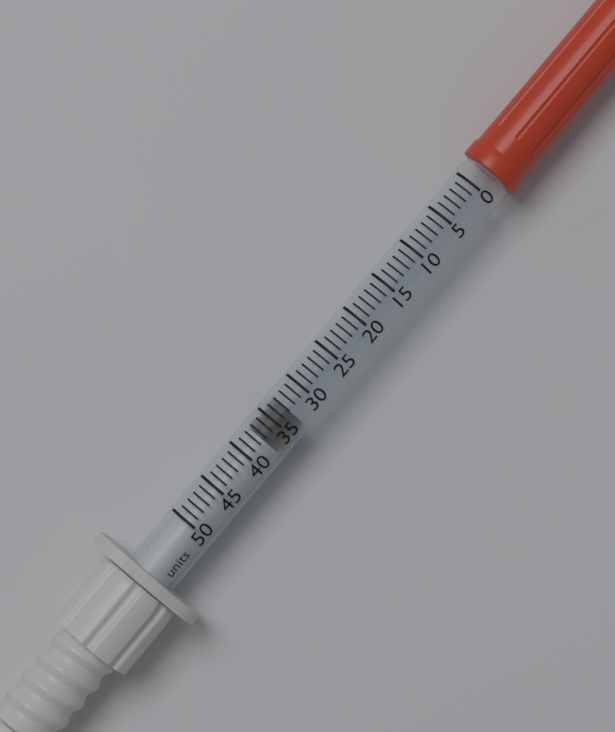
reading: 33 units
